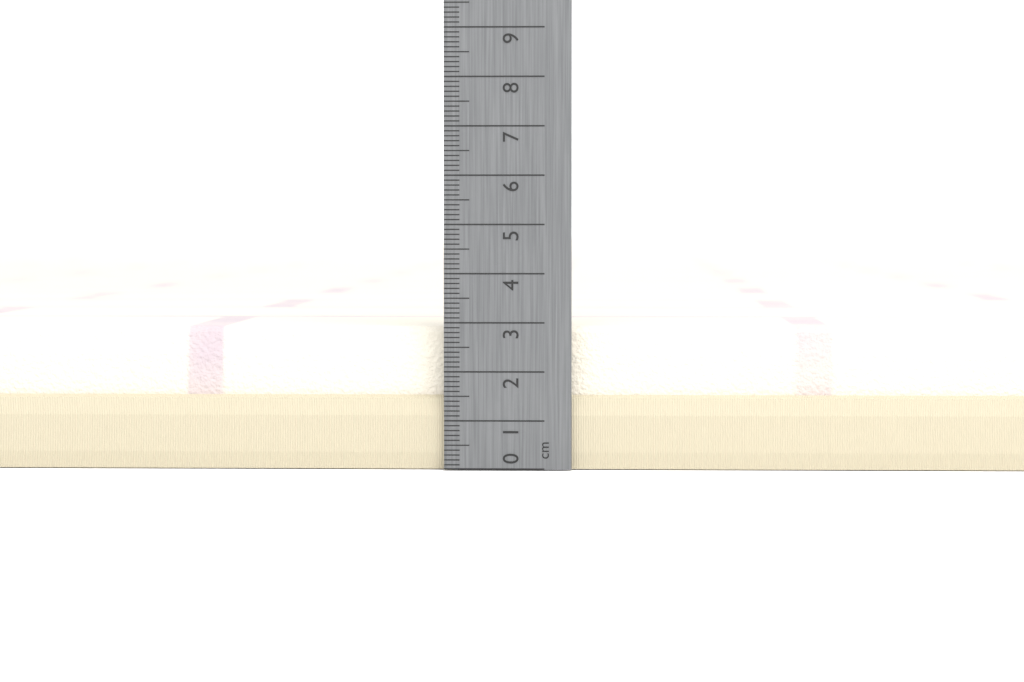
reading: 2.9 cm
